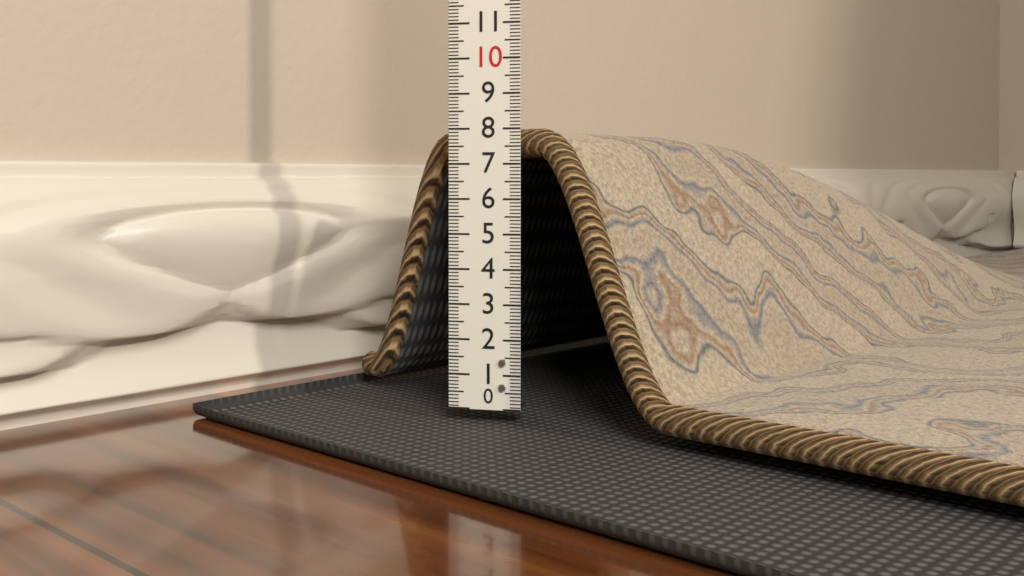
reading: 8.0 (no unit)
